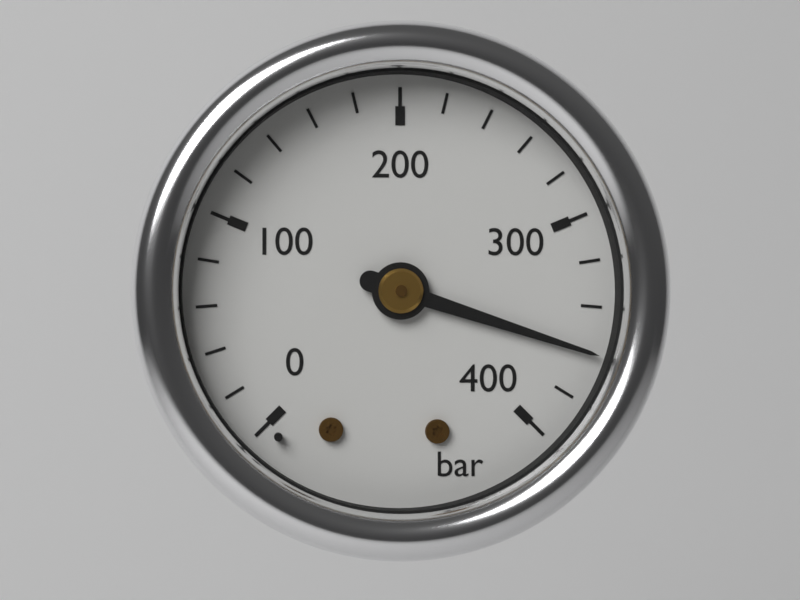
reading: 360 bar
